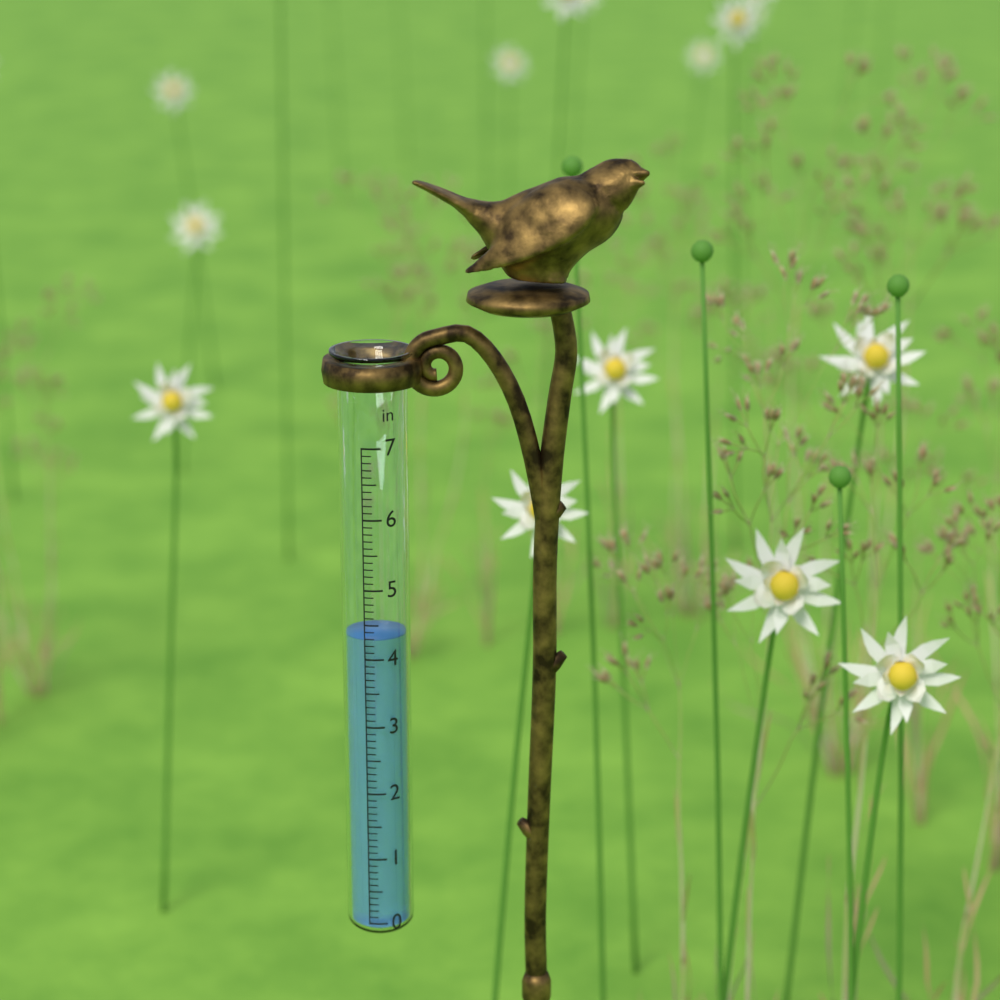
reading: 4.3 in
